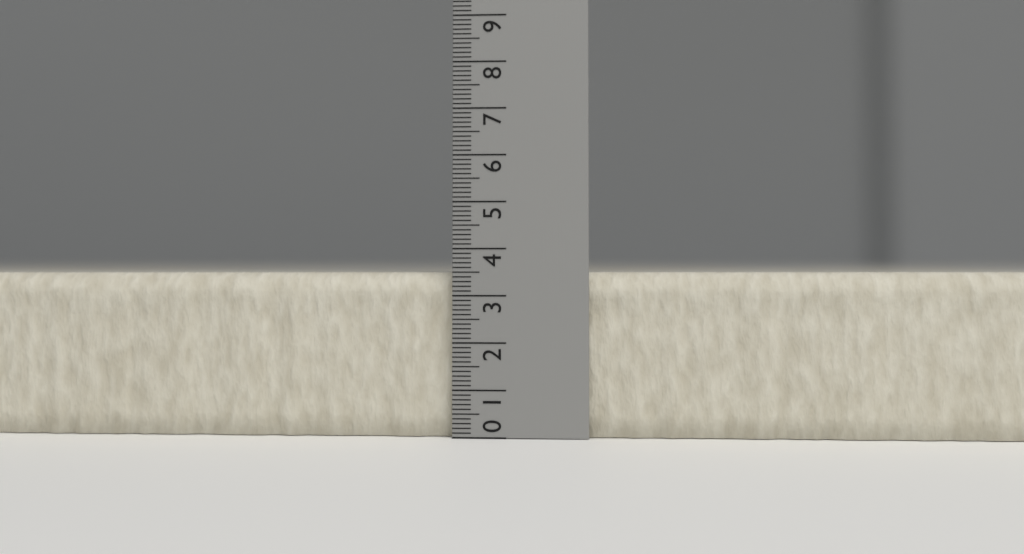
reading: 3.5 (no unit)
